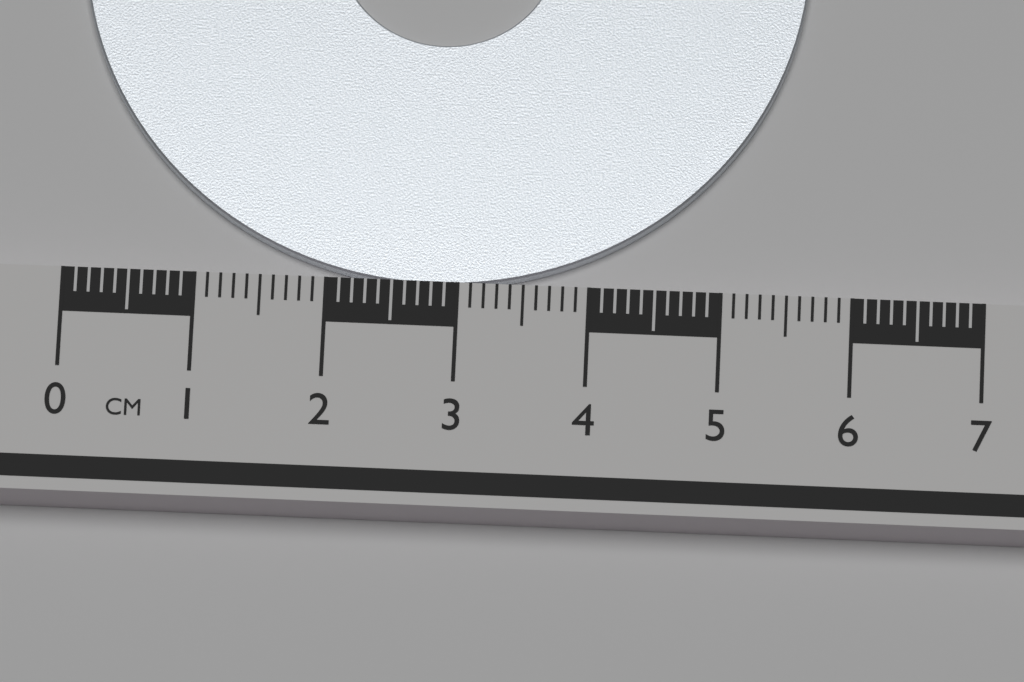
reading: 5.6 cm
